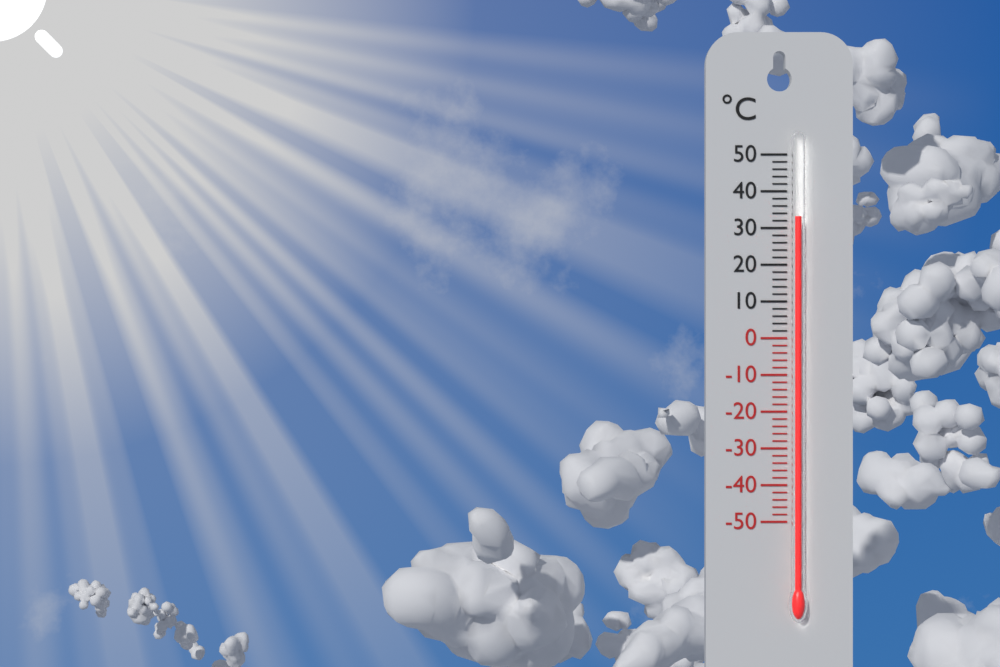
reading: 33 °C
